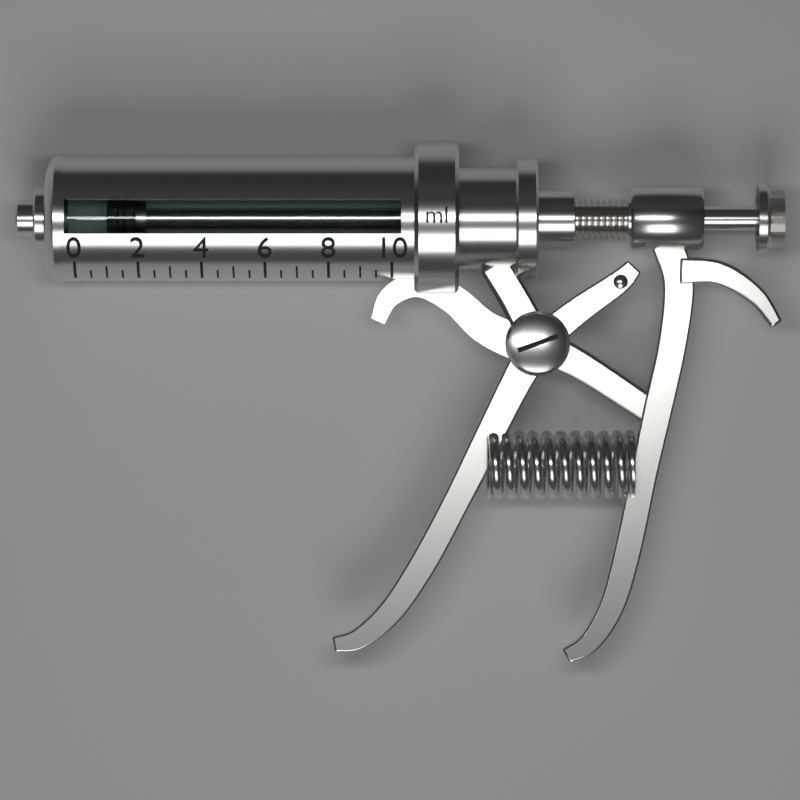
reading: 1.0 ml
